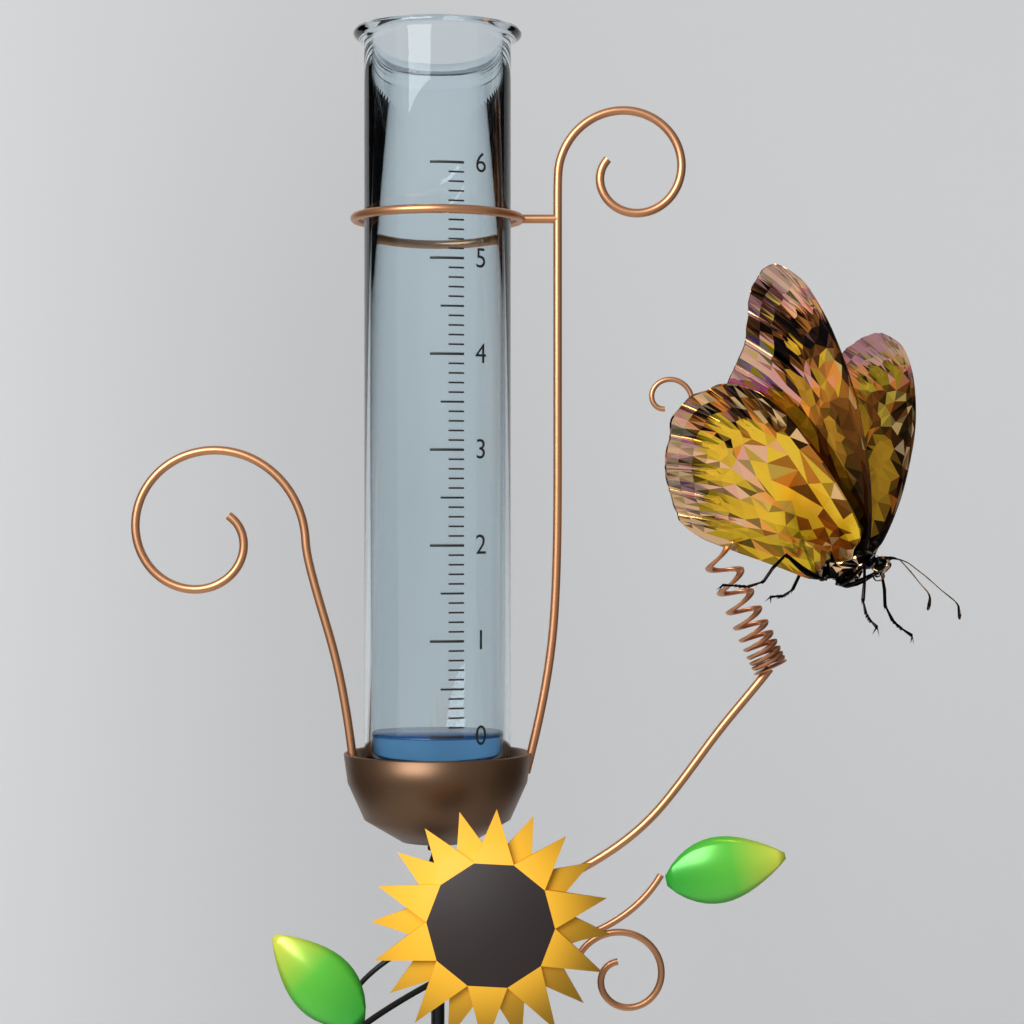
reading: 0.0 (no unit)
